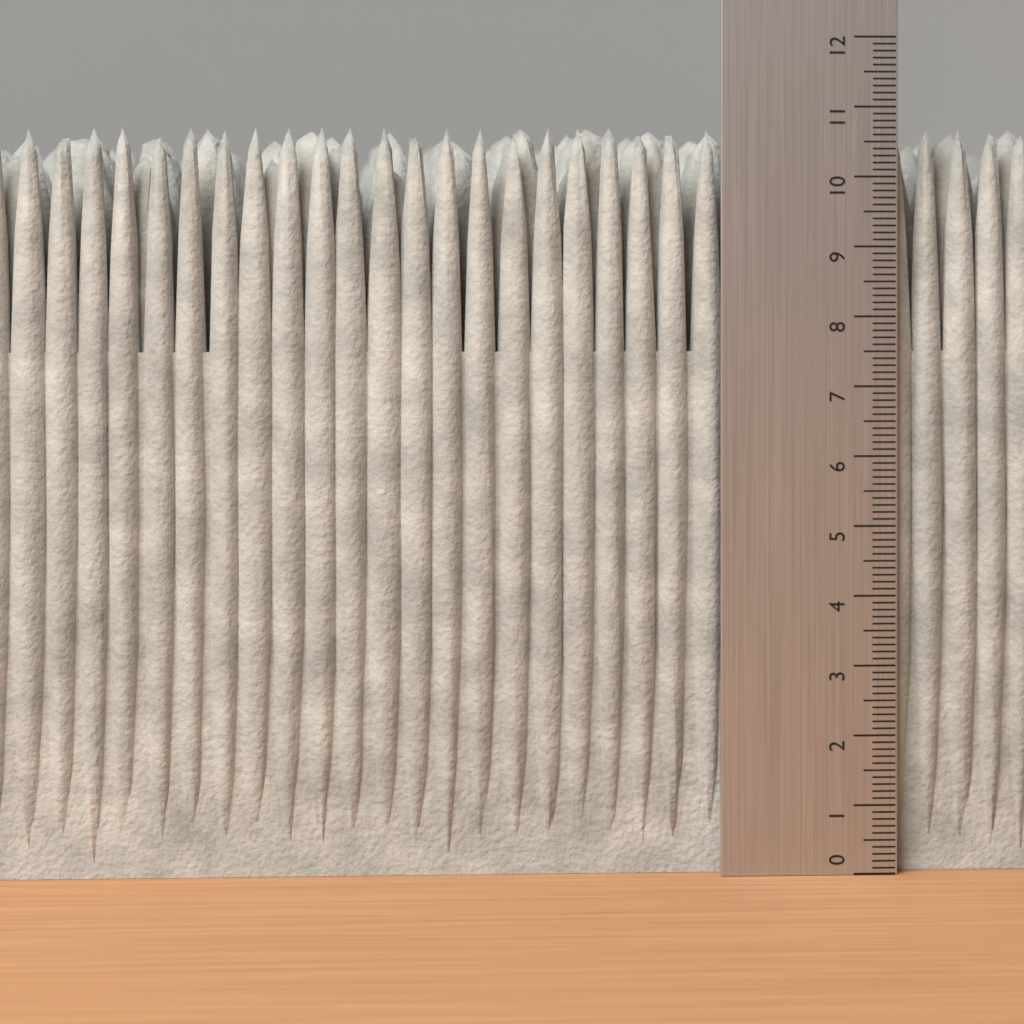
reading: 10.7 (no unit)
